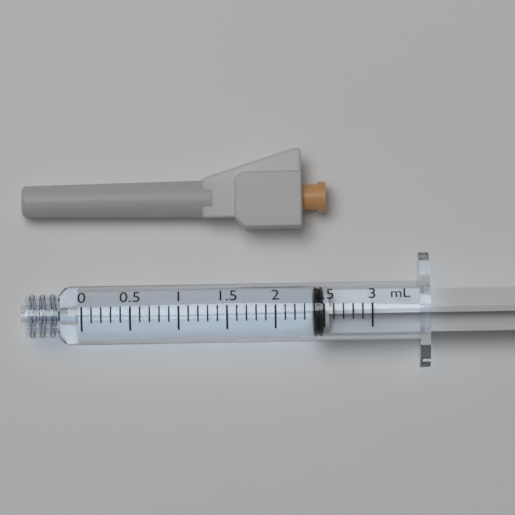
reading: 2.4 ml
